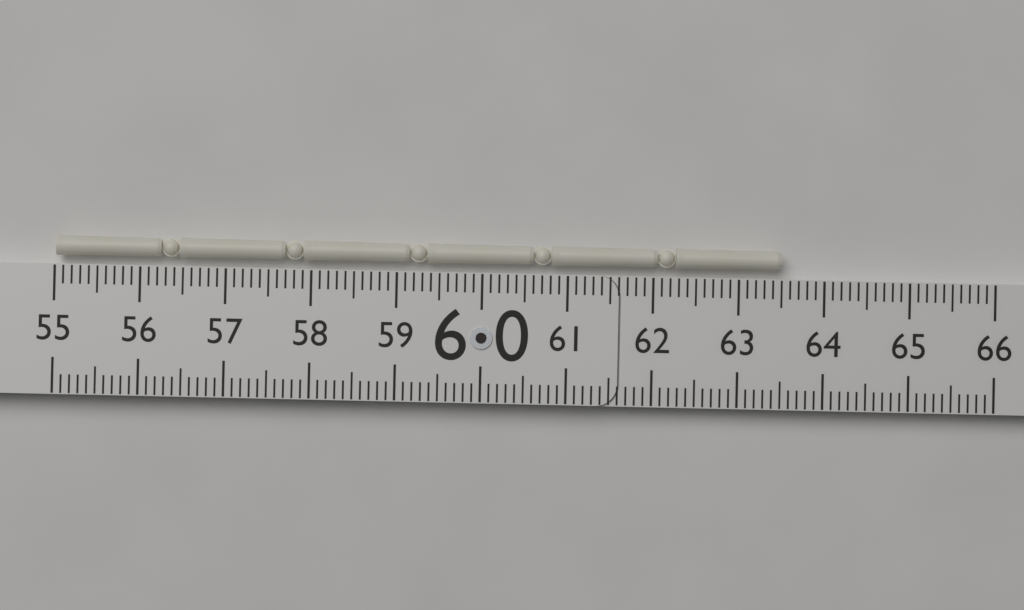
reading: 63.5 (no unit)
